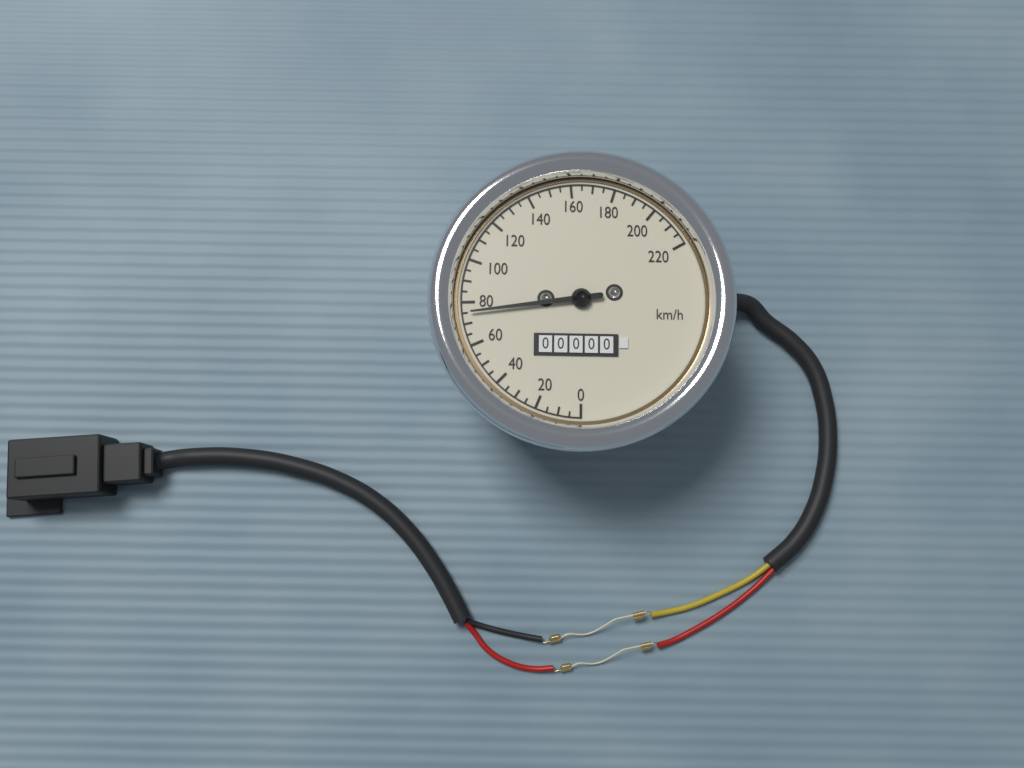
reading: 75 km/h
